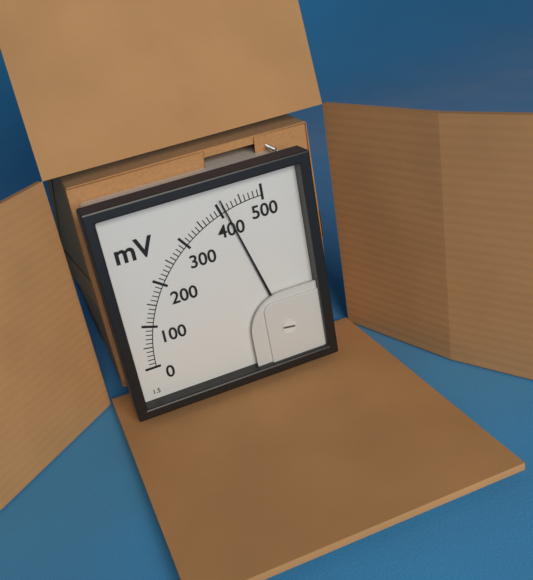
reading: 410 mV
